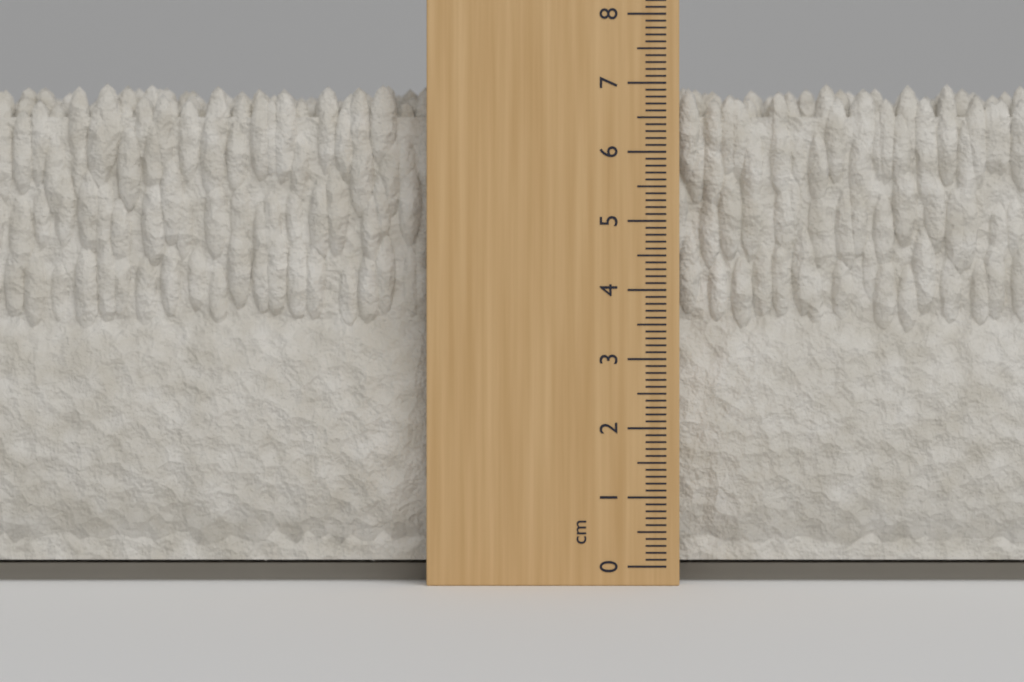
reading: 7.1 cm
